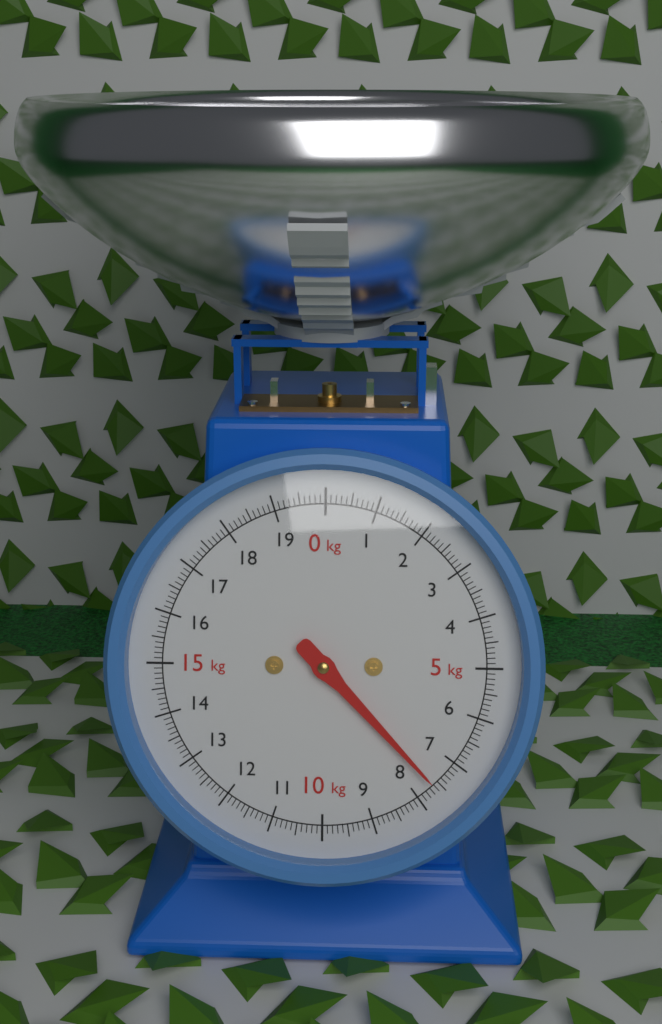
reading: 7.6 kg
